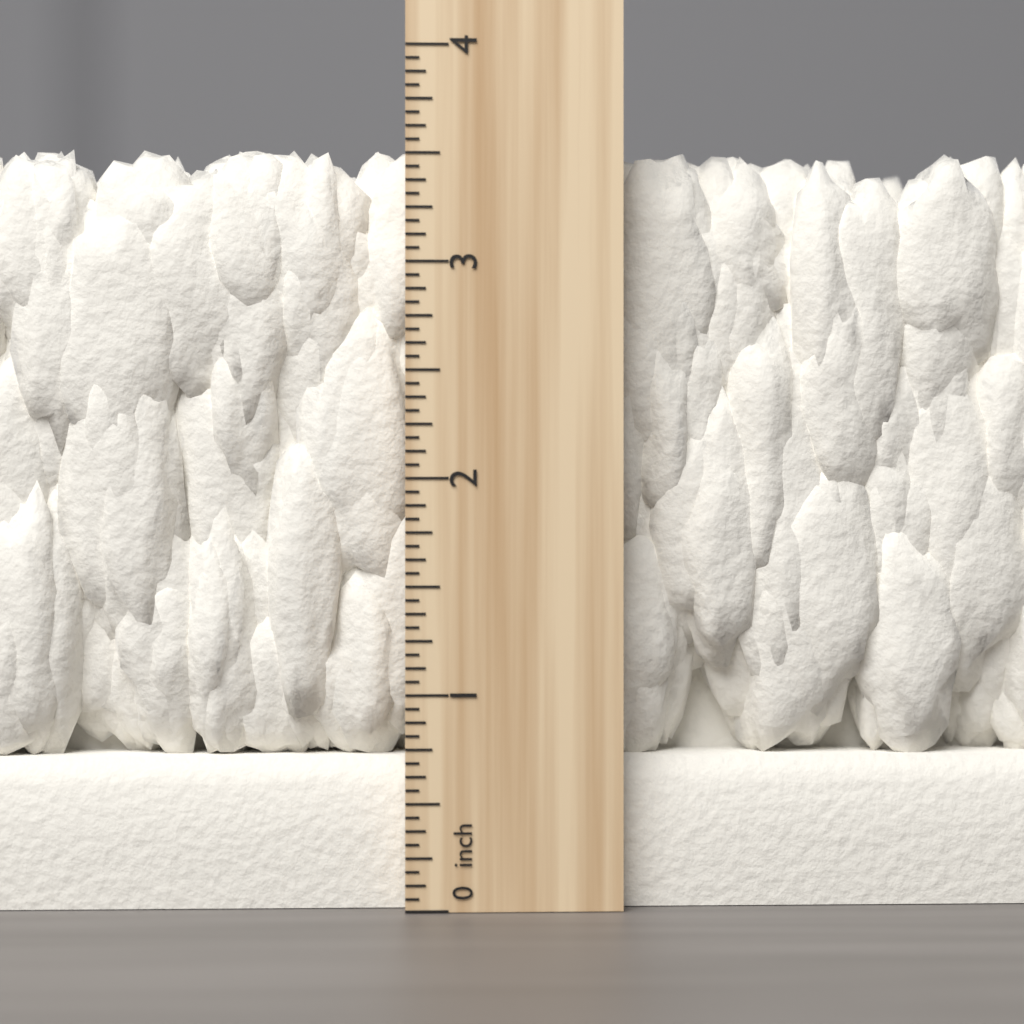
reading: 3.5625 inch
